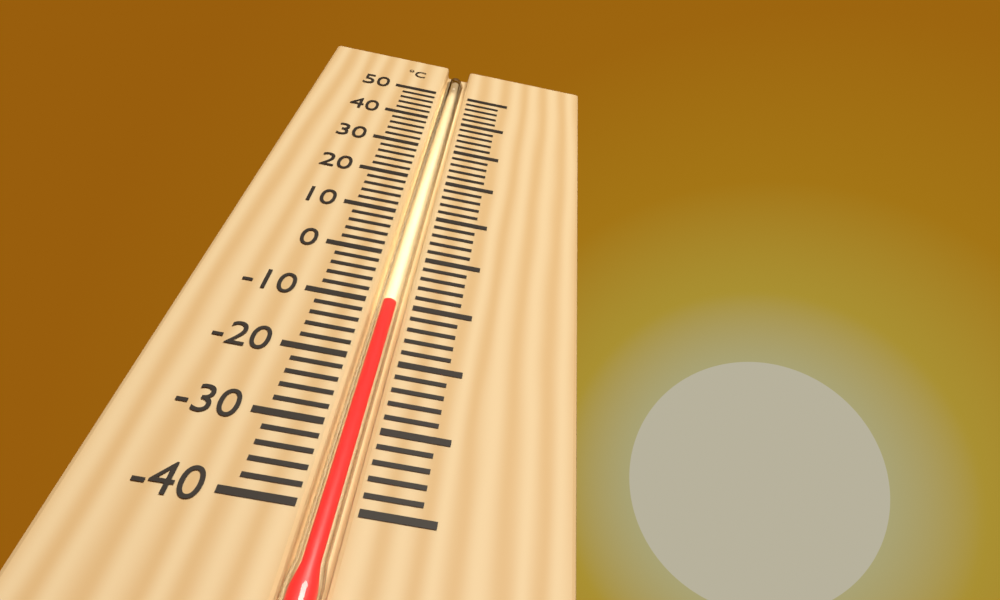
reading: -10 °C
